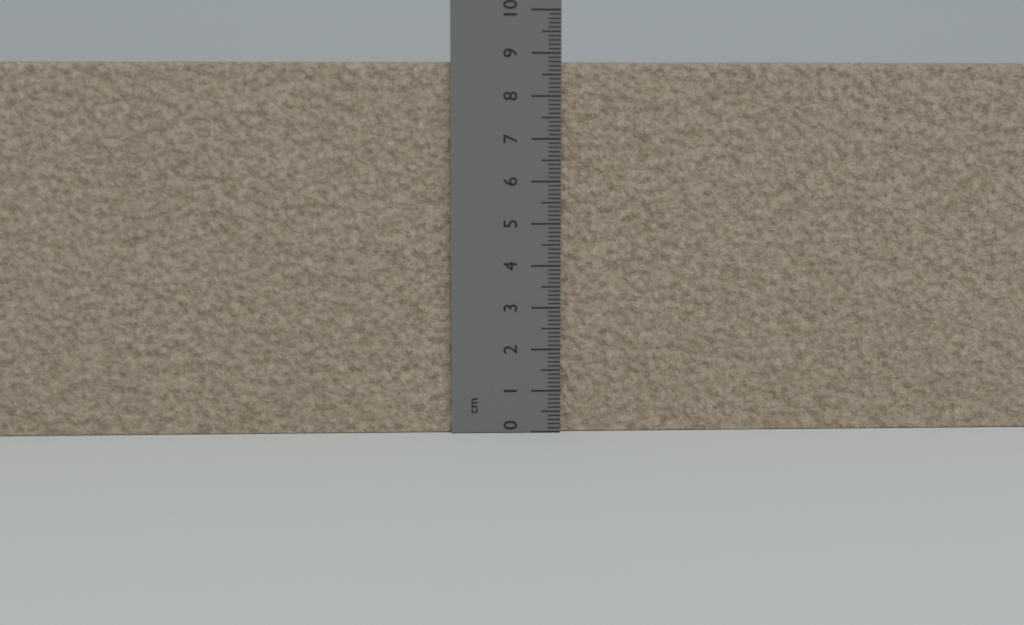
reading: 8.8 cm
